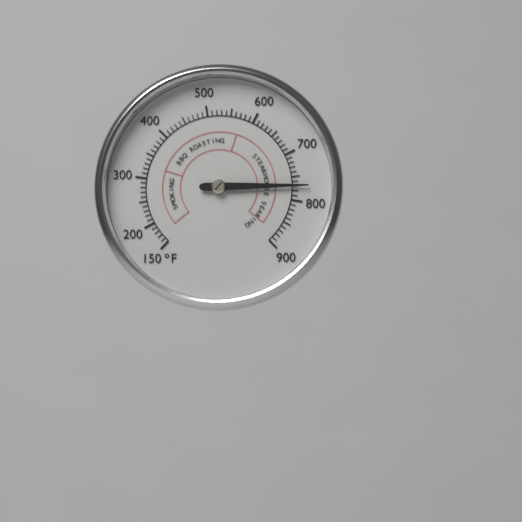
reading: 770 °F
